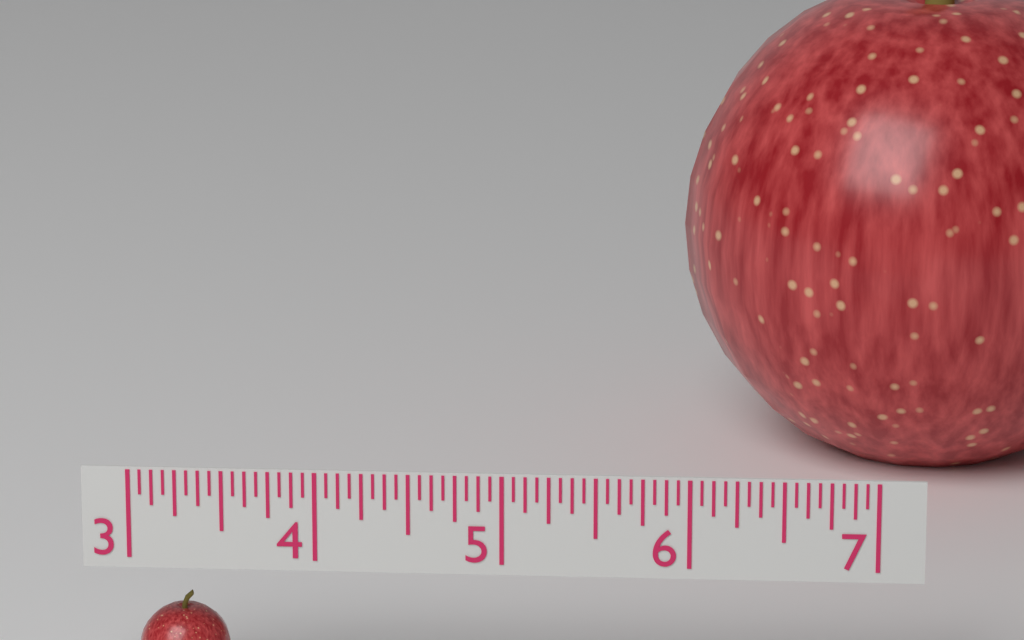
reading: 3.5000 (no unit)
